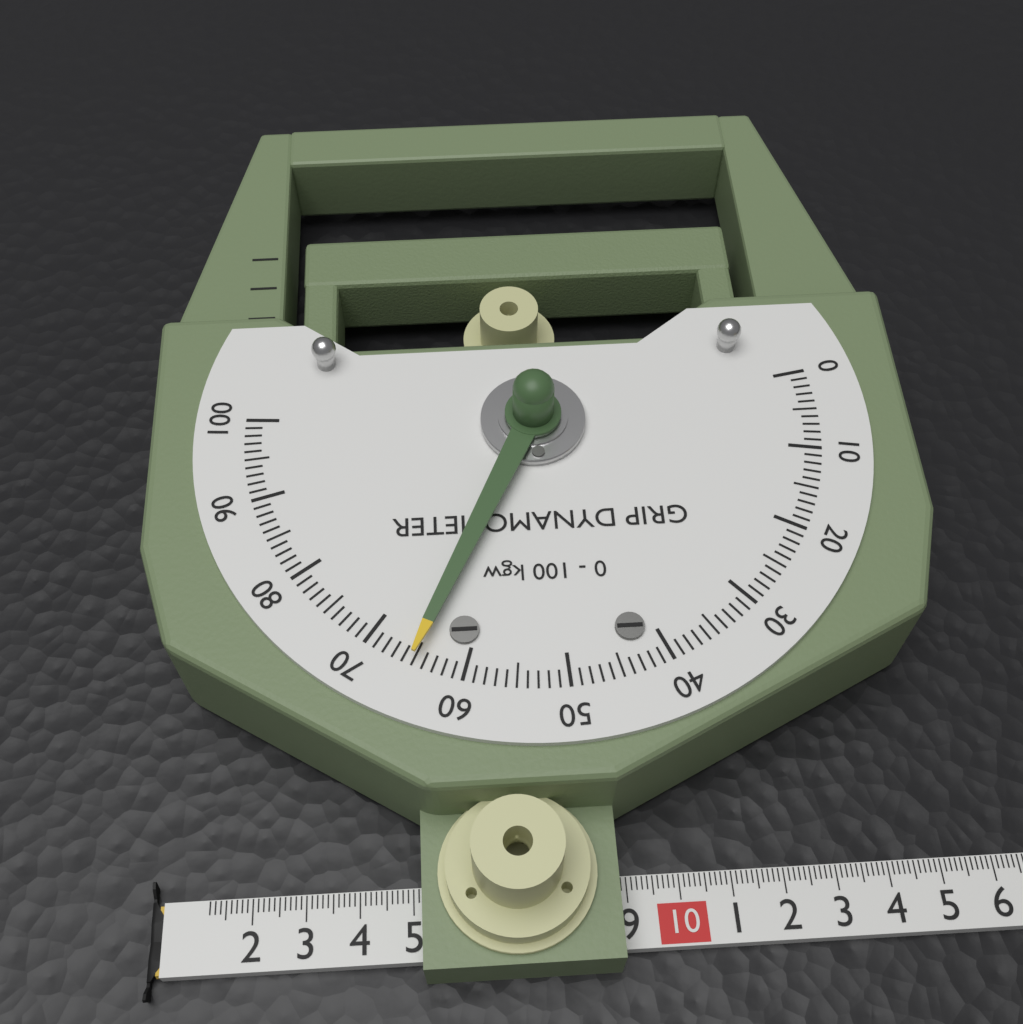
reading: 65 kgw
